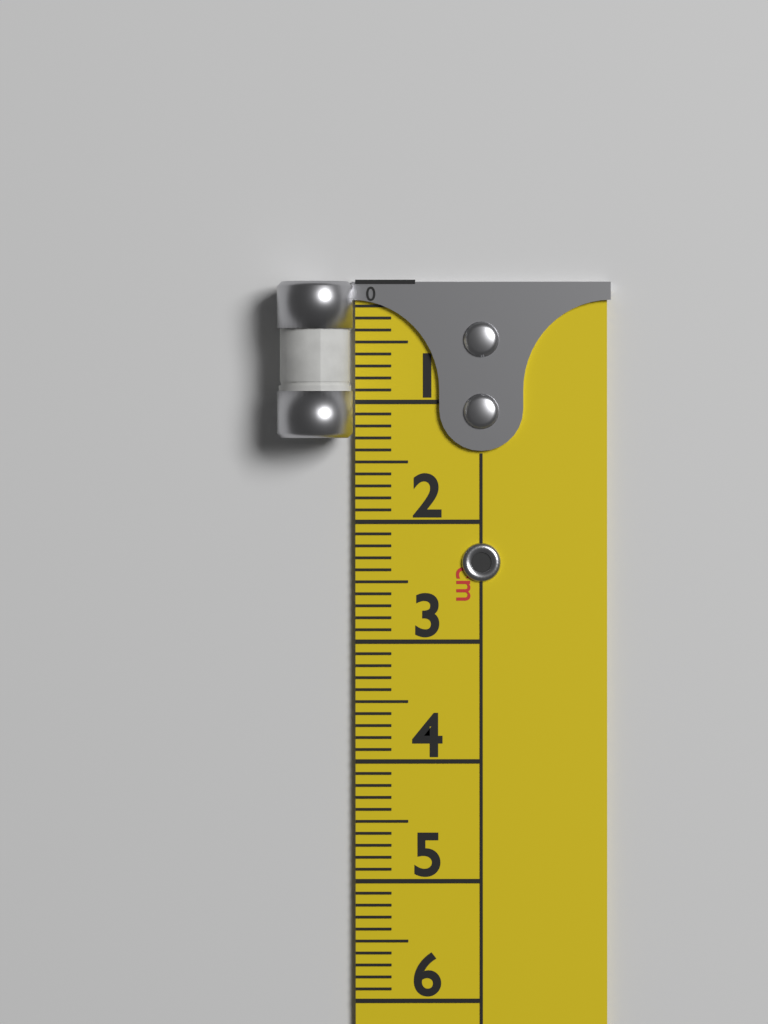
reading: 1.3 cm
